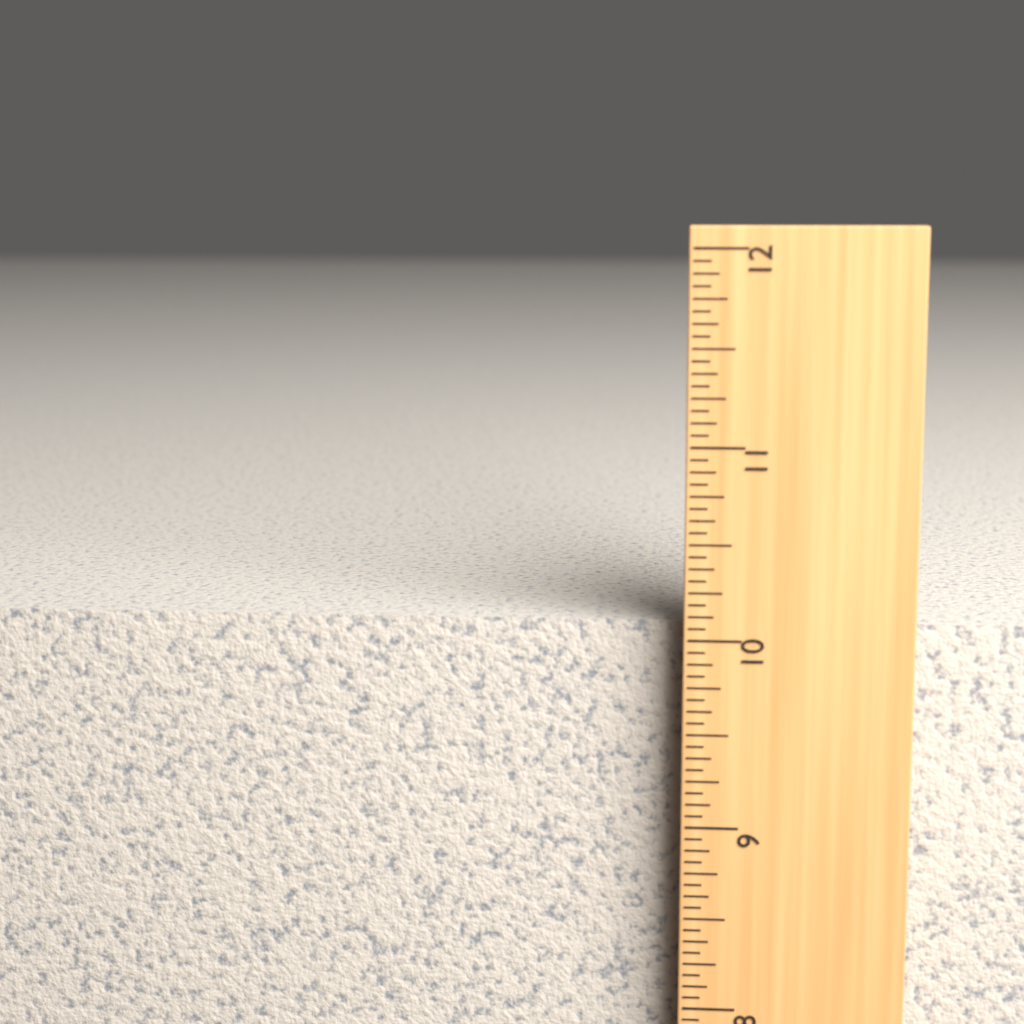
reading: 10.0625 in
